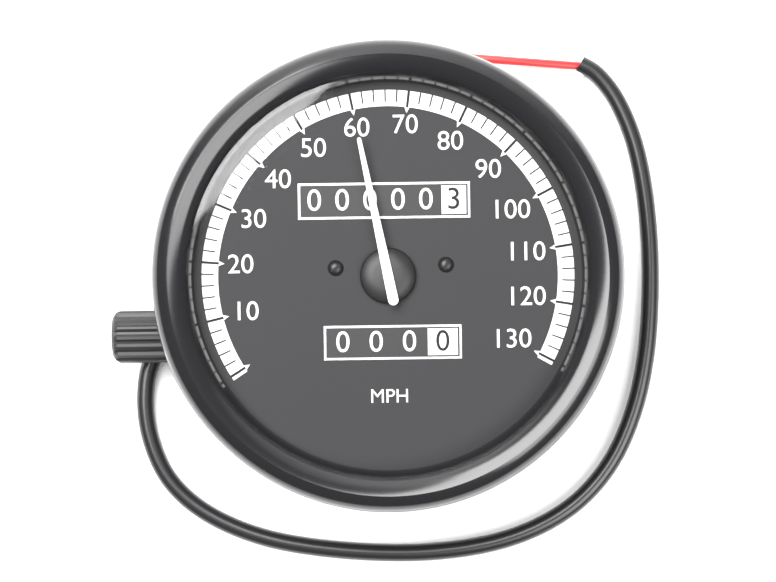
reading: 60 MPH
